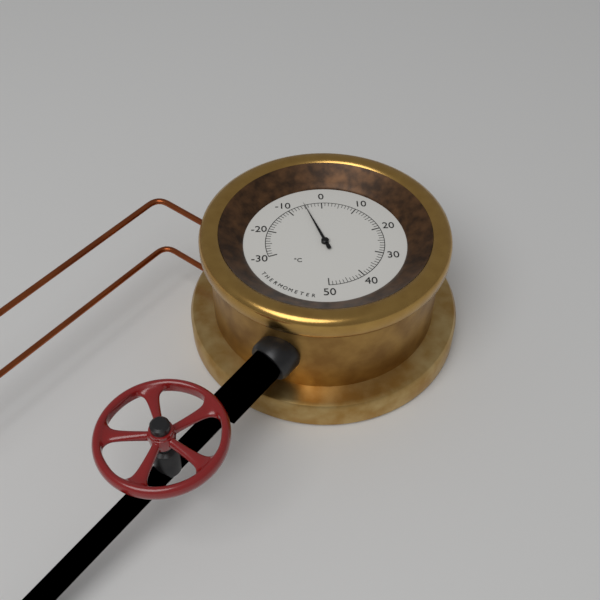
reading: -5 °C
